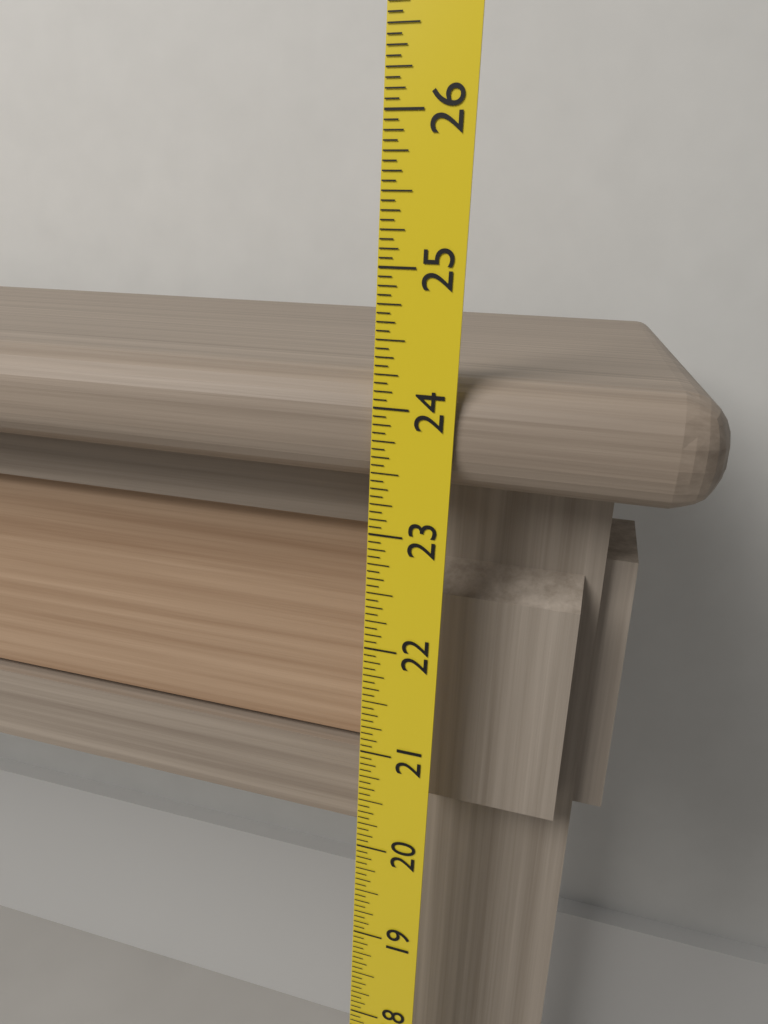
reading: 24.2500 (no unit)
